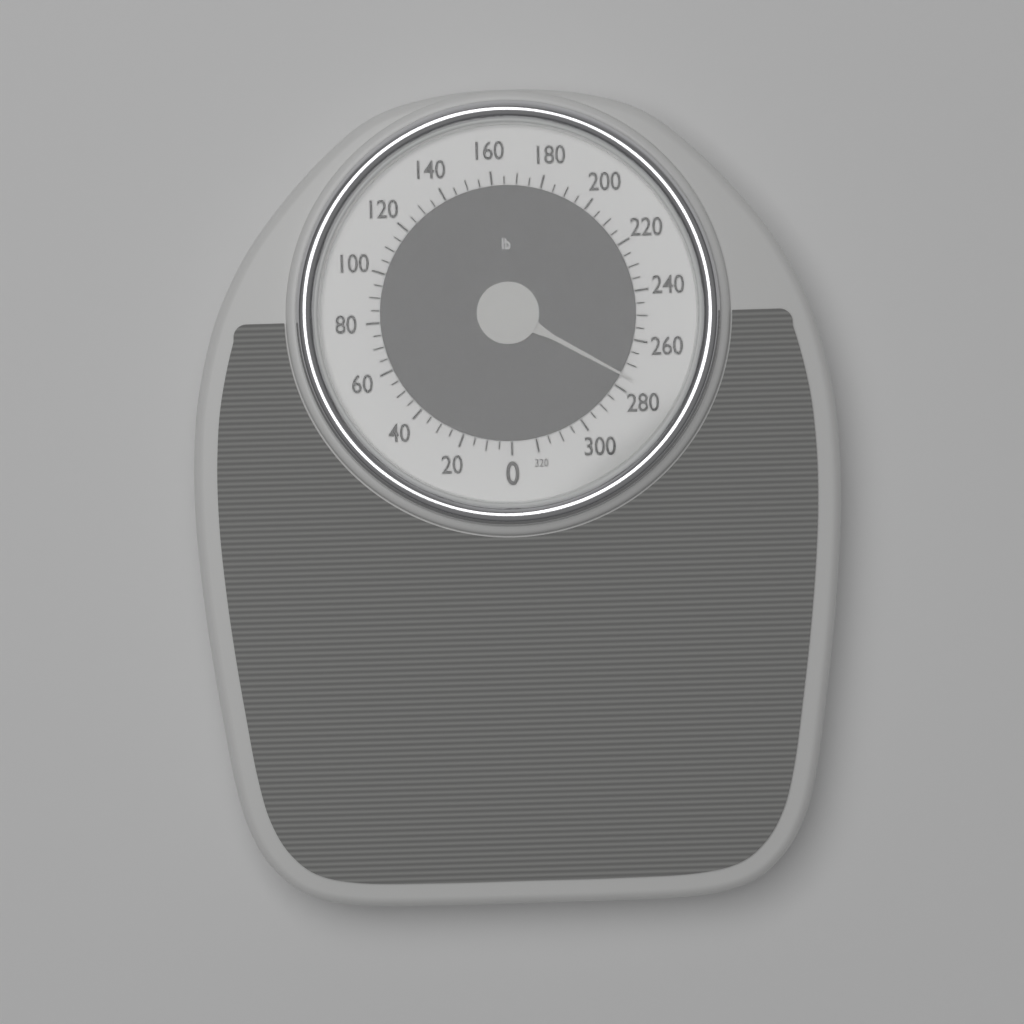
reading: 275 lb
